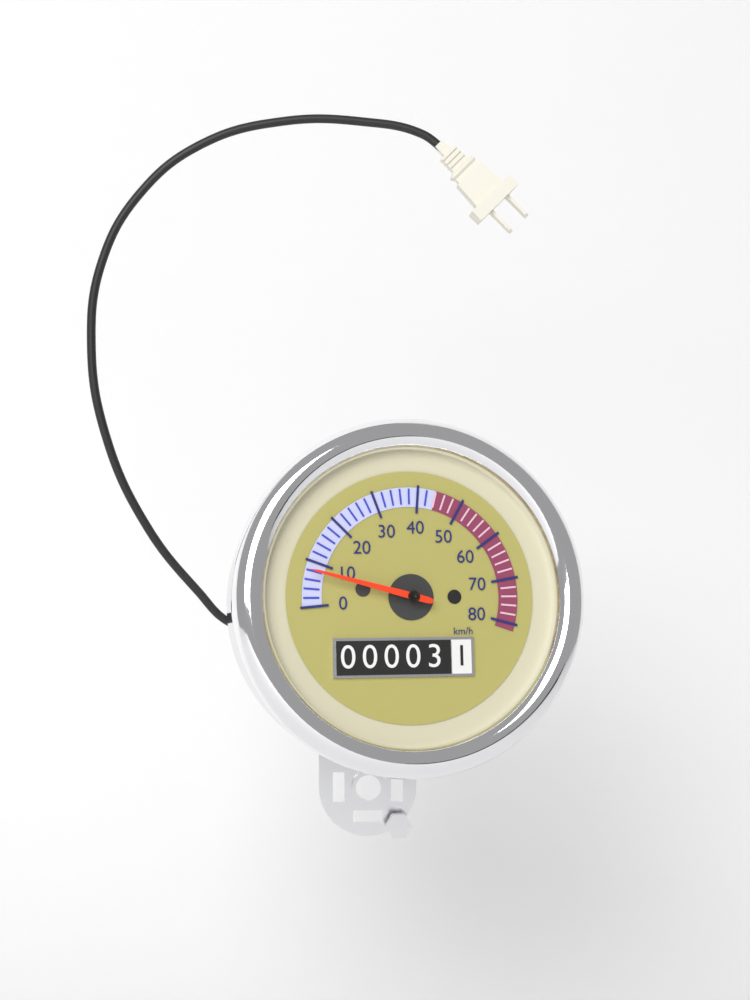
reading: 8 km/h
